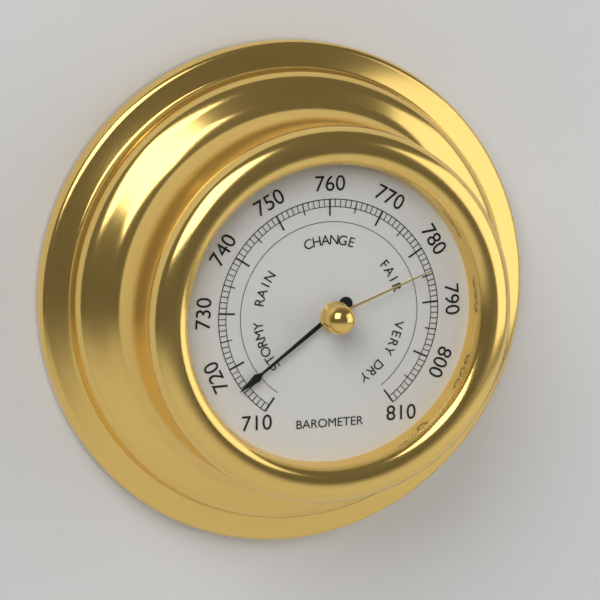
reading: 716 (no unit)
